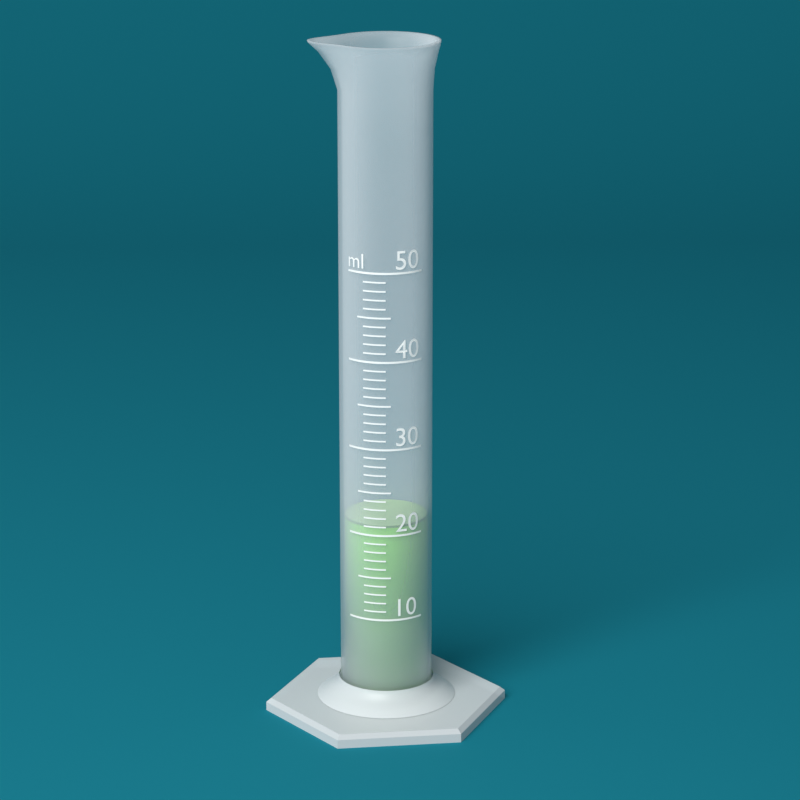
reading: 21 ml
